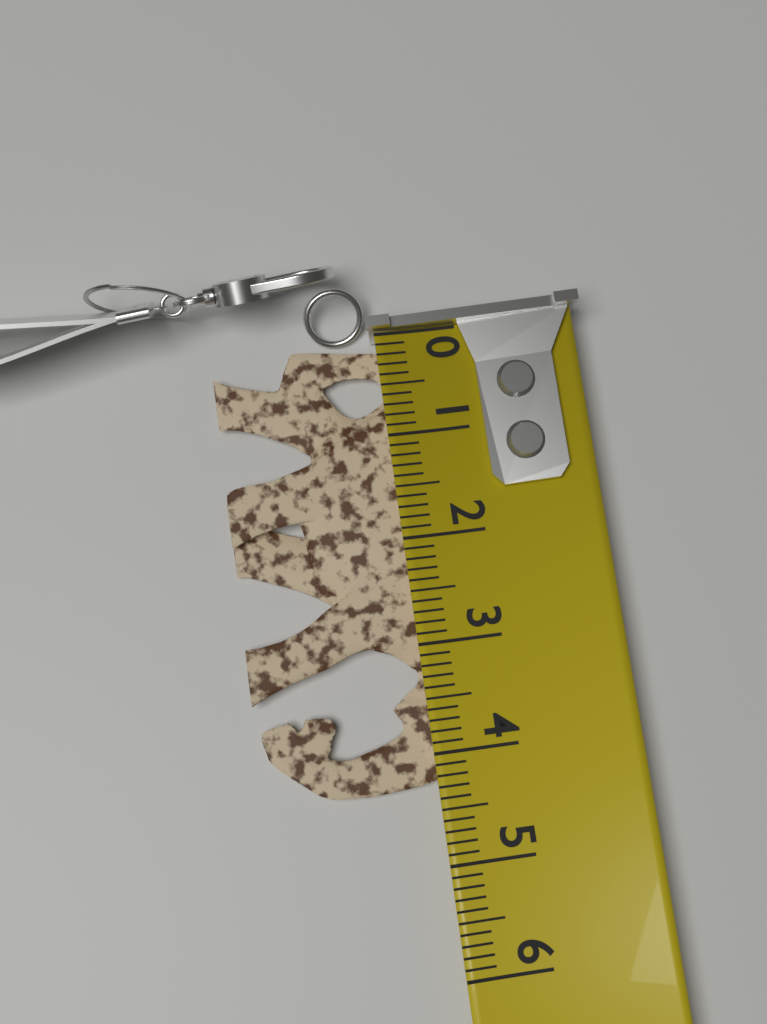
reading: 4.3 (no unit)
